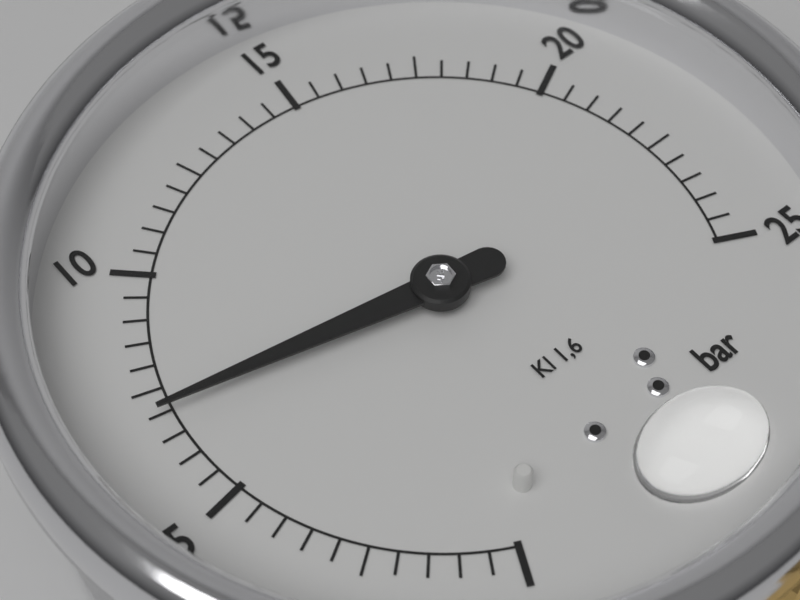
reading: 7.0 bar
